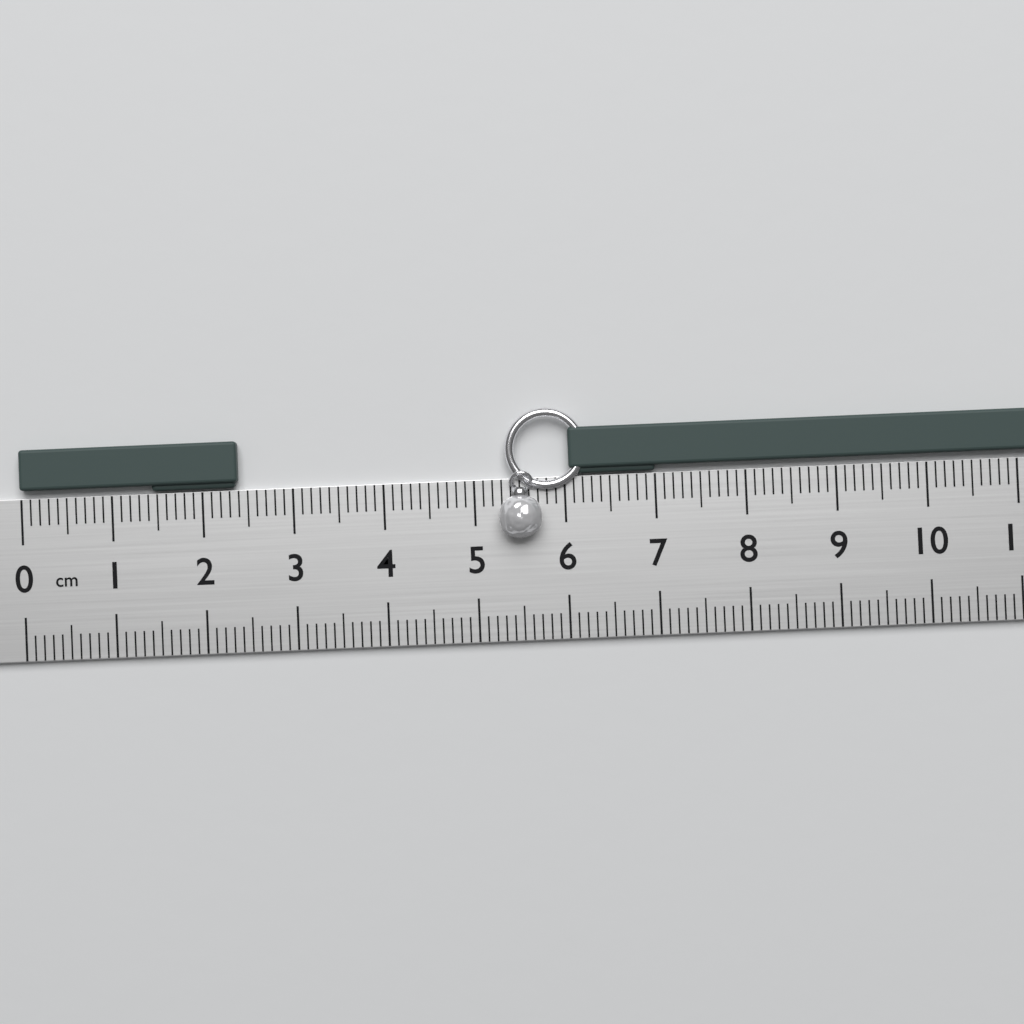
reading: 2.4 cm
